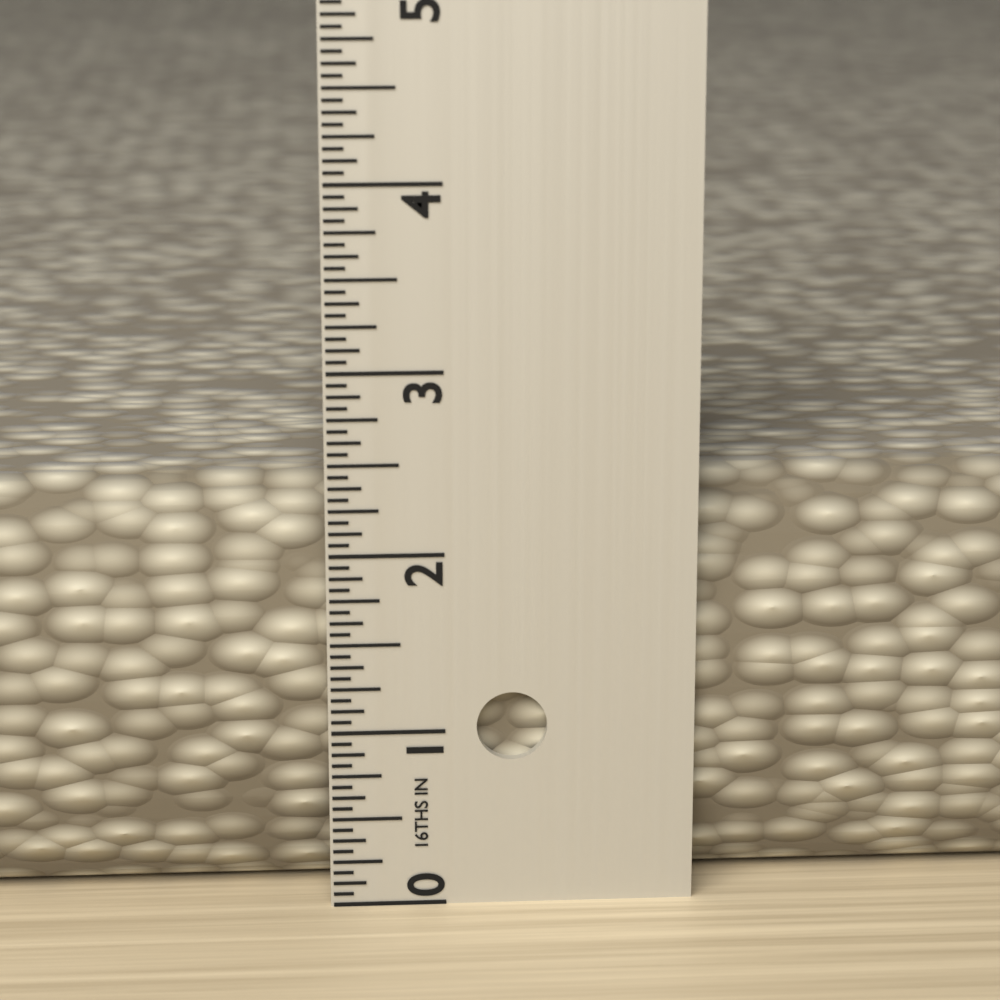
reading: 2.3750 in
